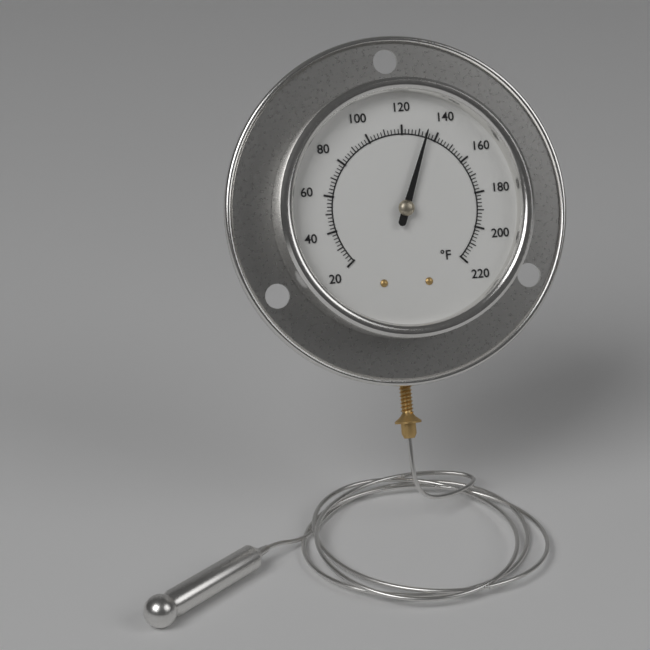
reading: 134 °F
